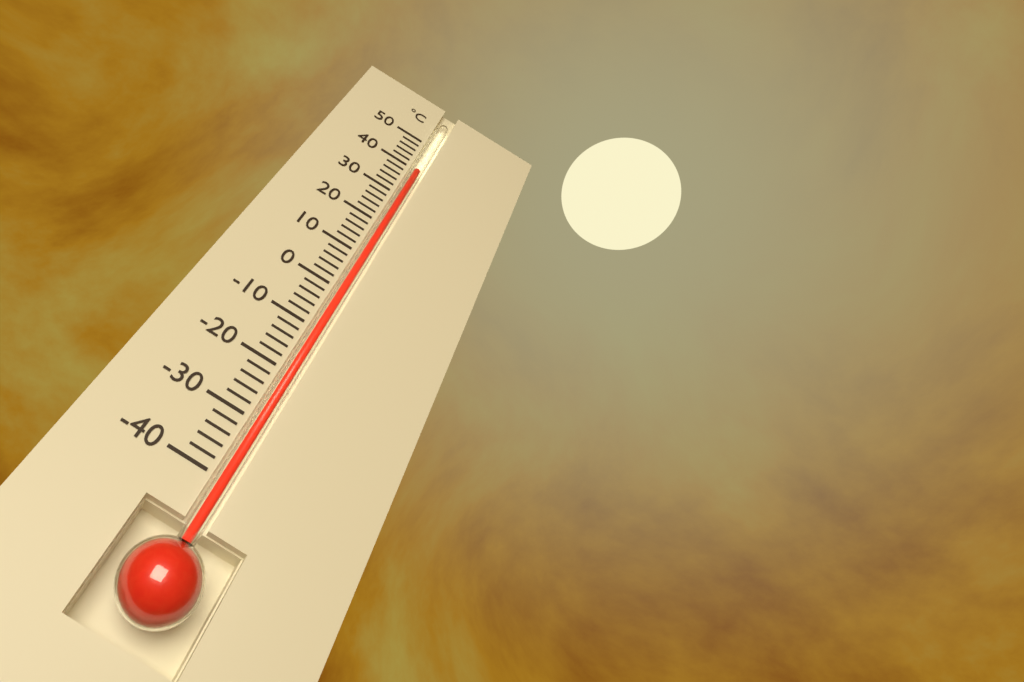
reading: 40 °C
